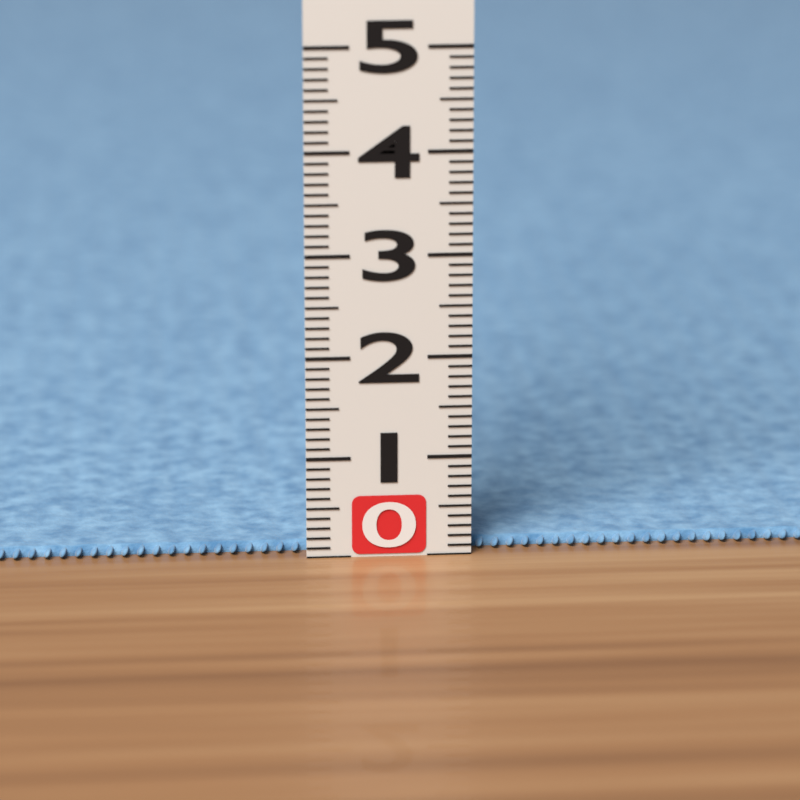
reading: 0.1 (no unit)
